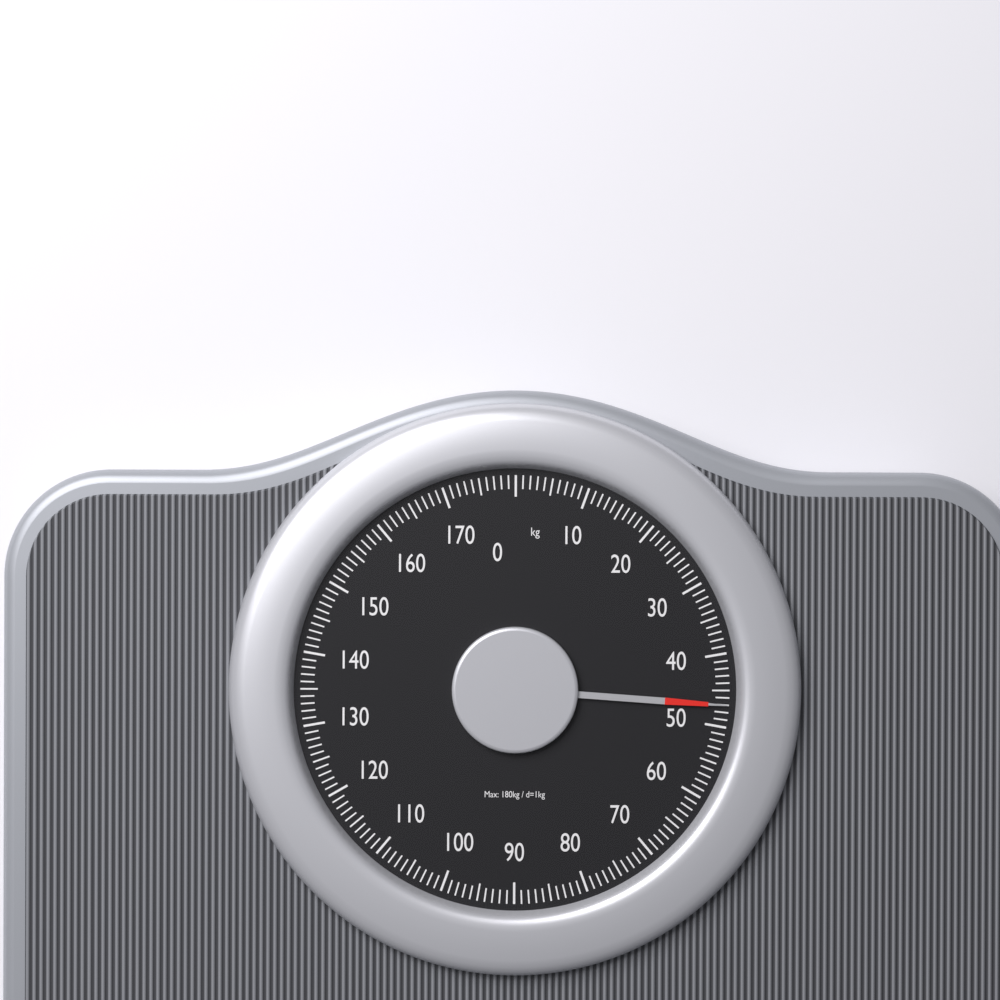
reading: 47 kg
